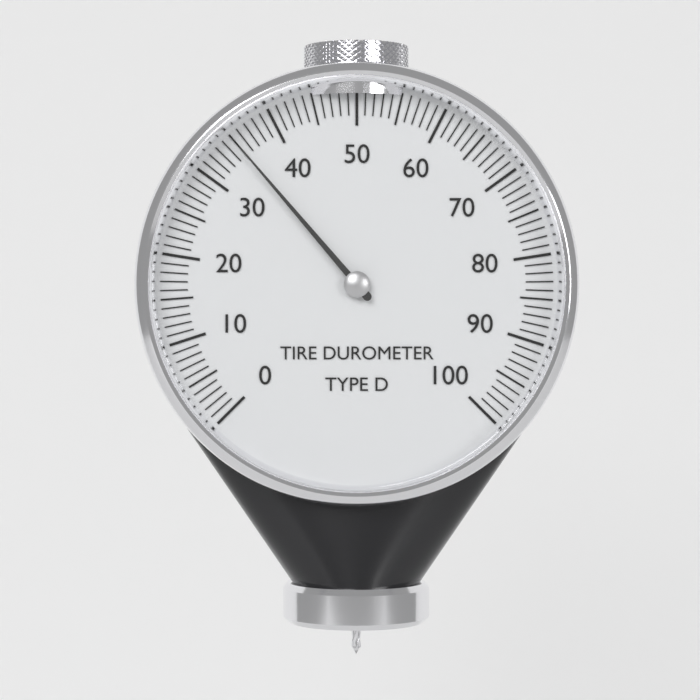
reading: 35 (no unit)
